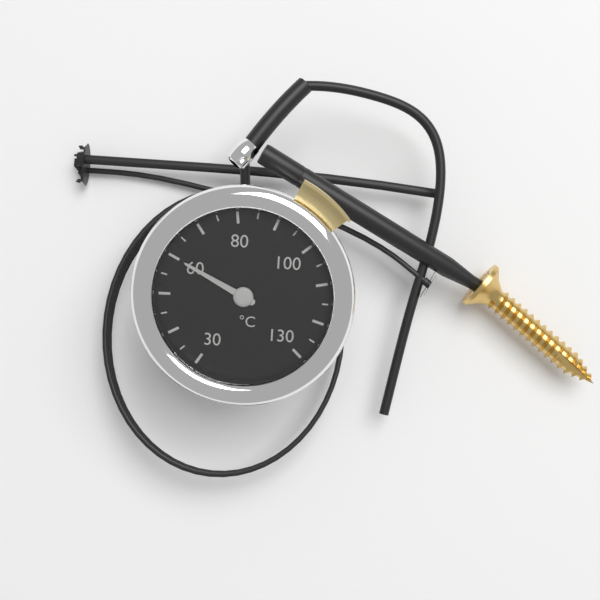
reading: 60 °C
